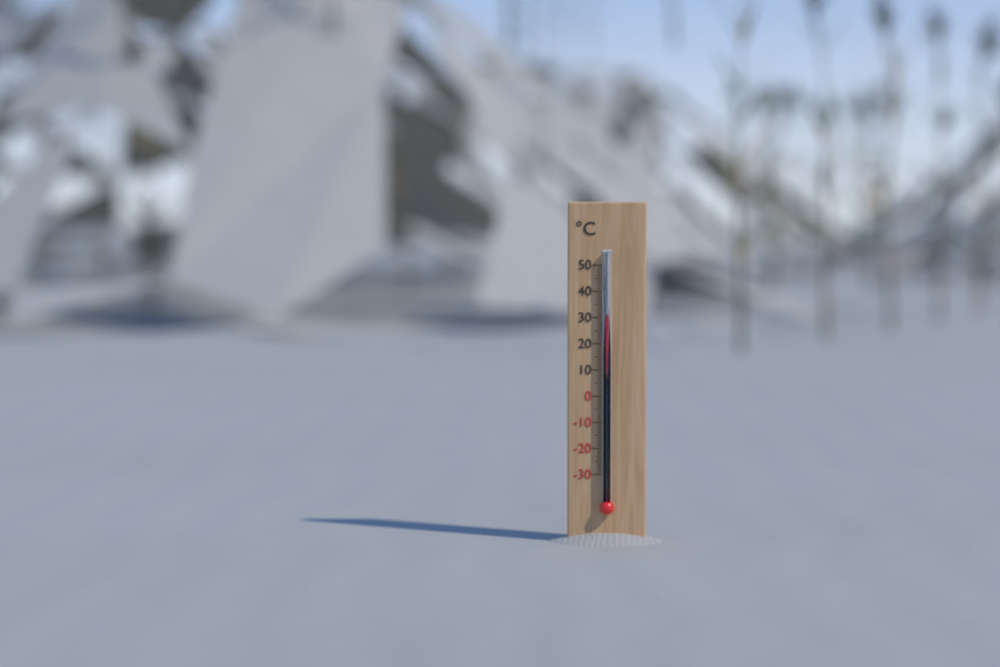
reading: 31 °C
